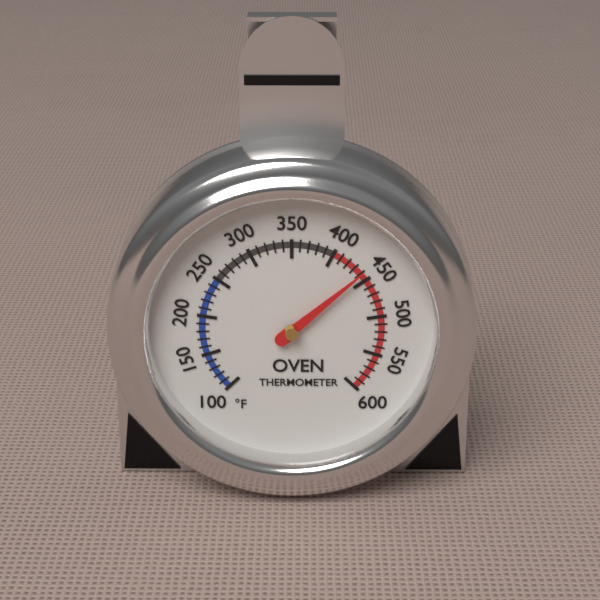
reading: 440 °F
